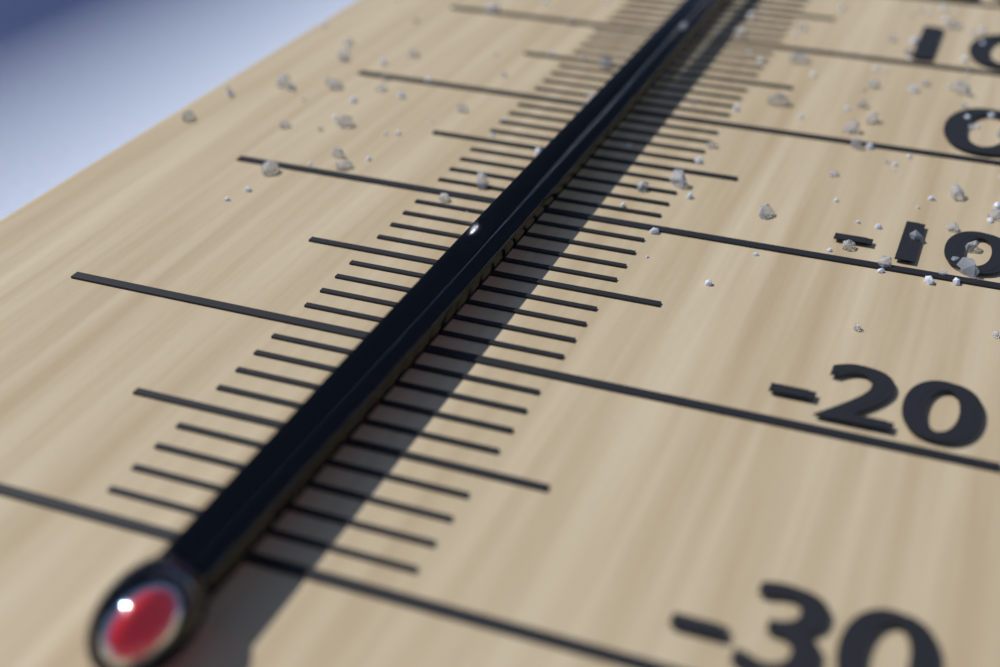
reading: -13 °C
